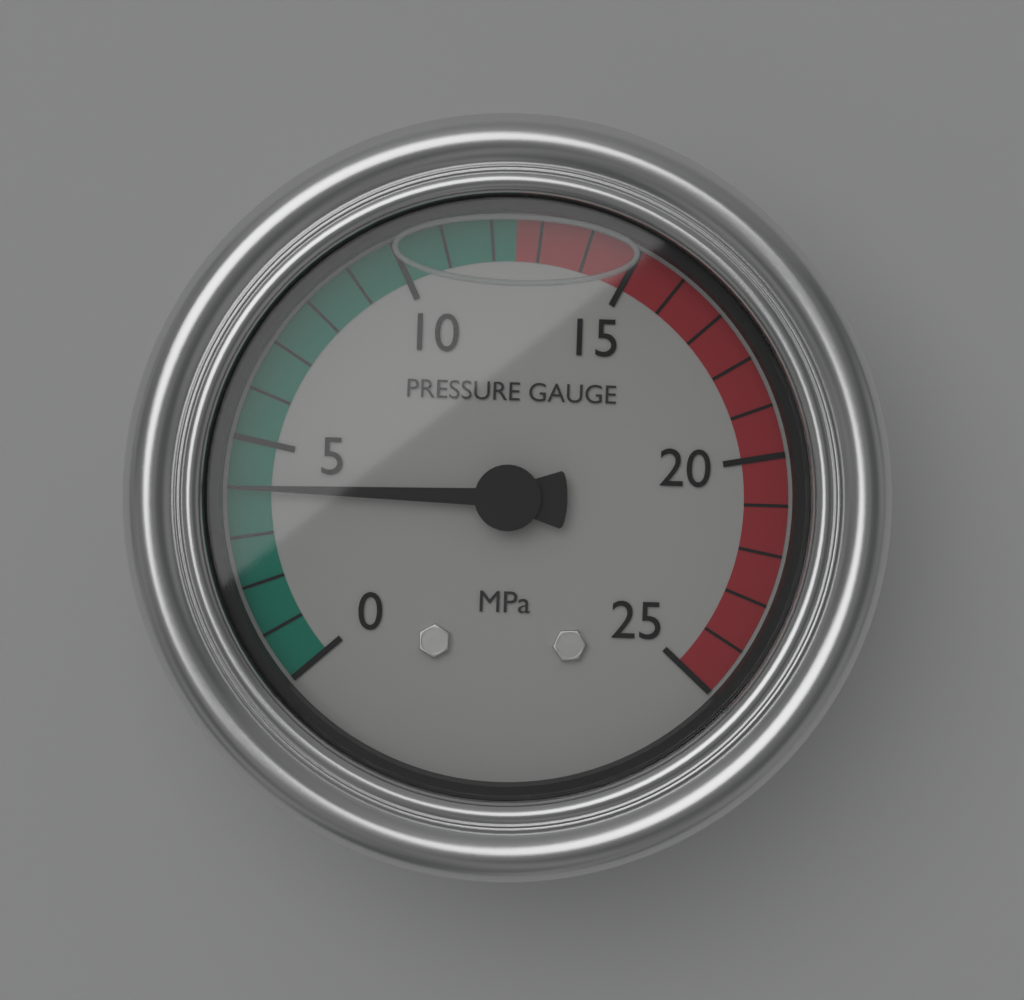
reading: 4 MPa
